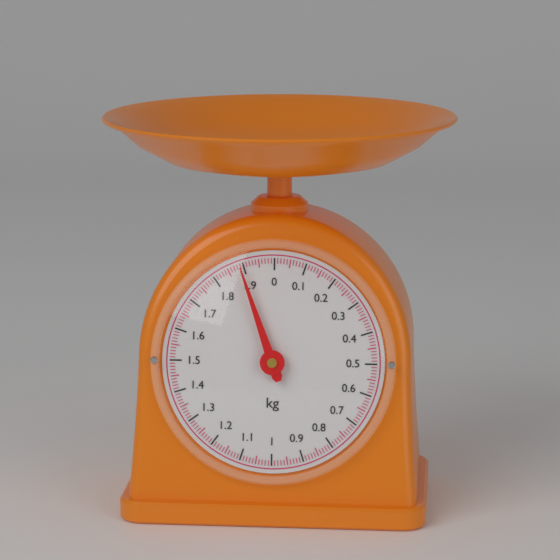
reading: 1.89 kg
